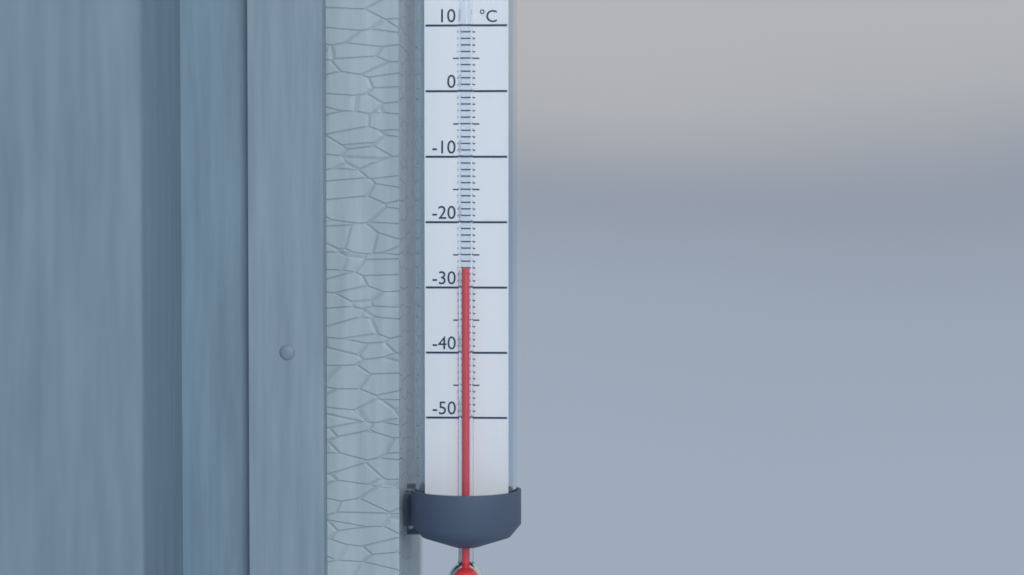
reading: -27 °C
